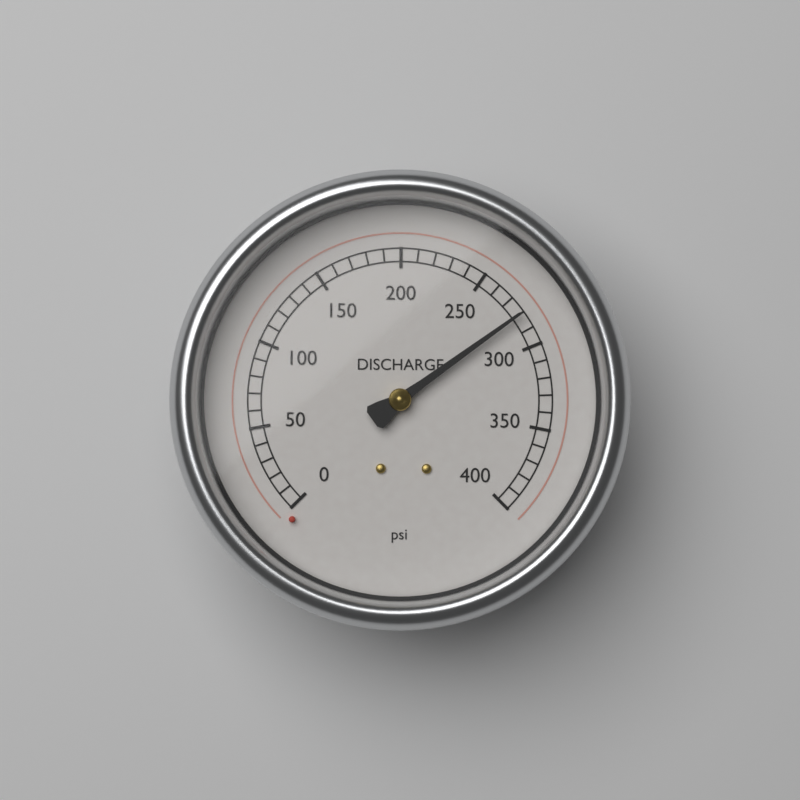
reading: 280 psi
